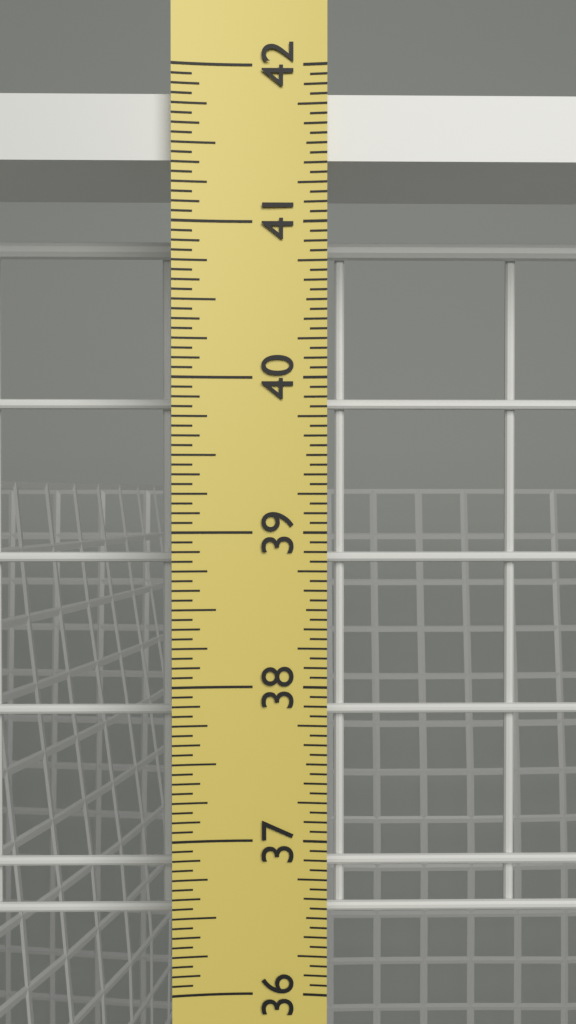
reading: 41.8750 in
